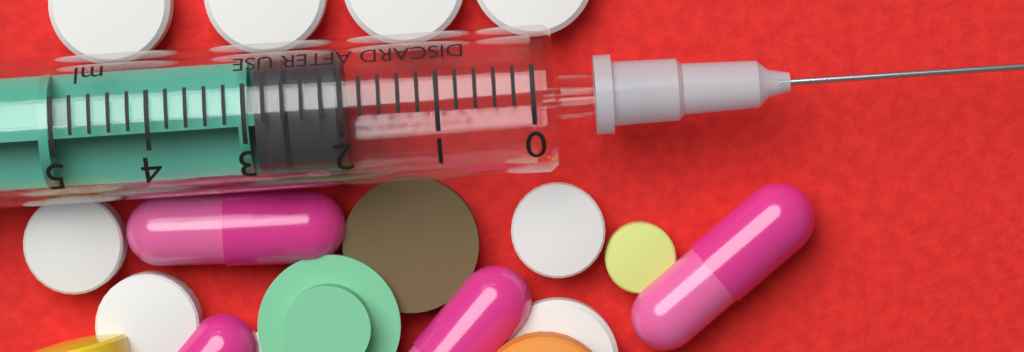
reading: 2.0 ml
